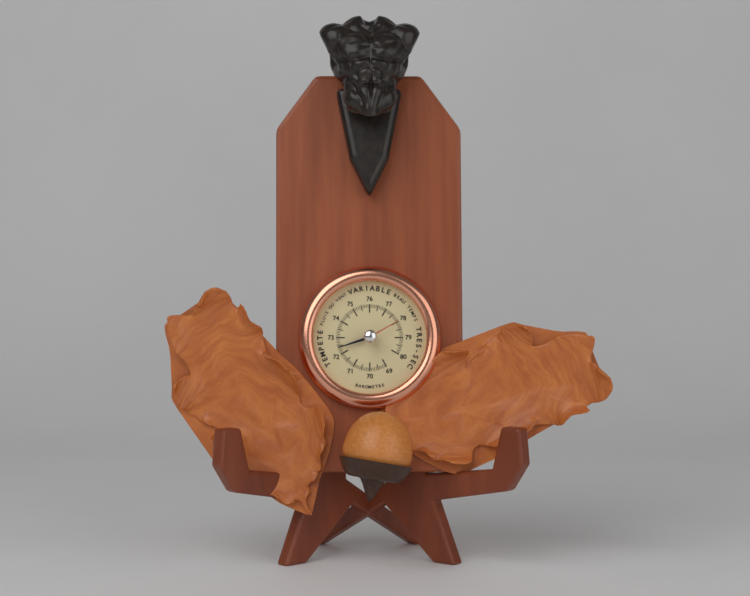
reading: 72.4 (no unit)
